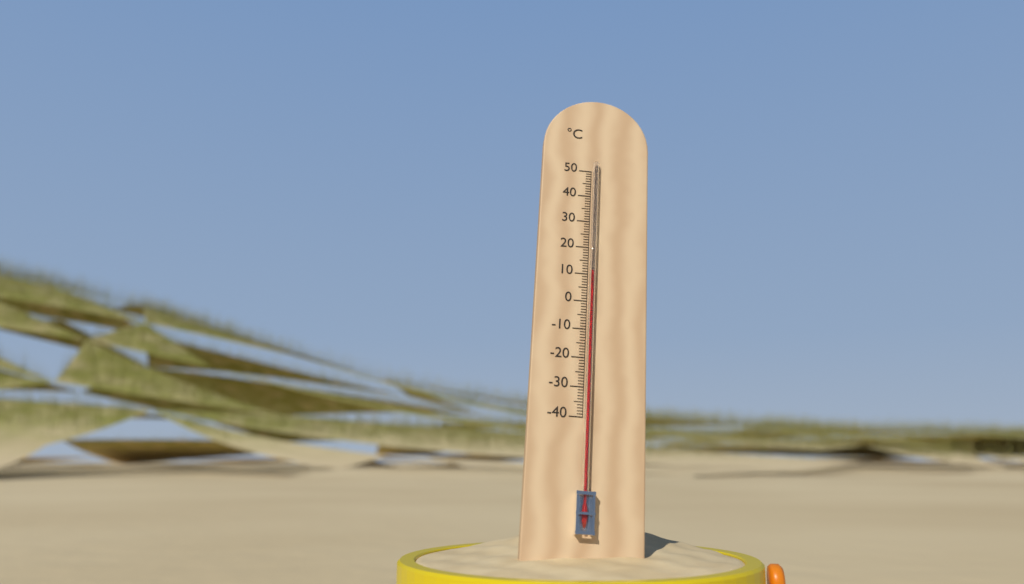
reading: 11 °C
